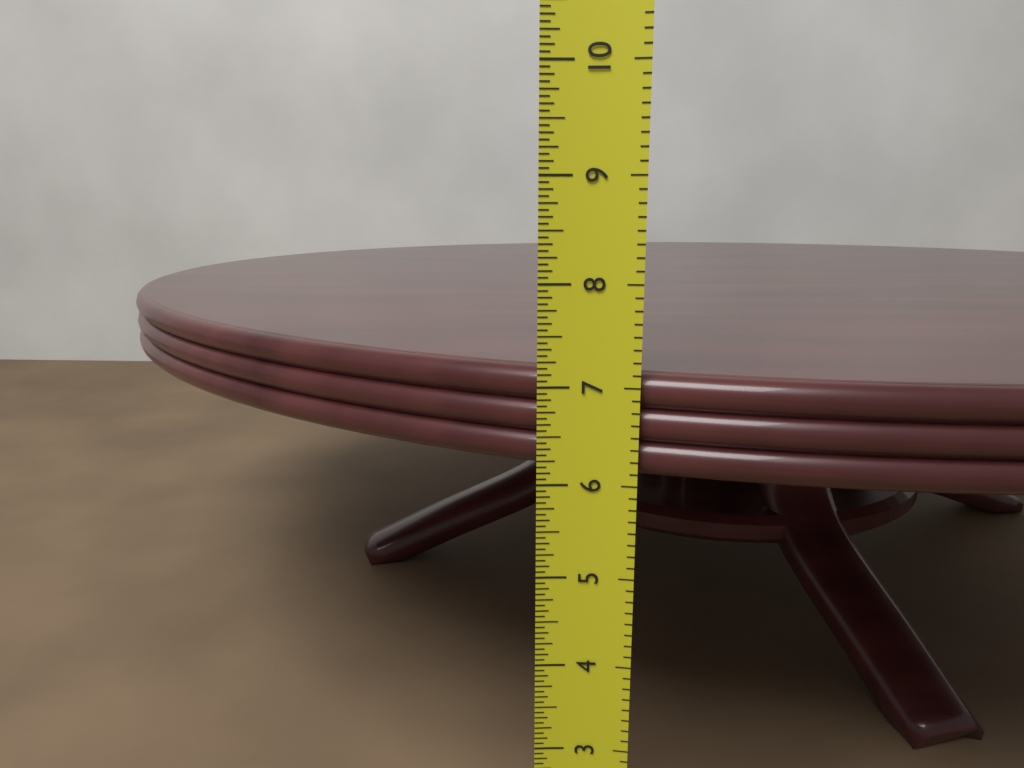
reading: 7.1250 in
